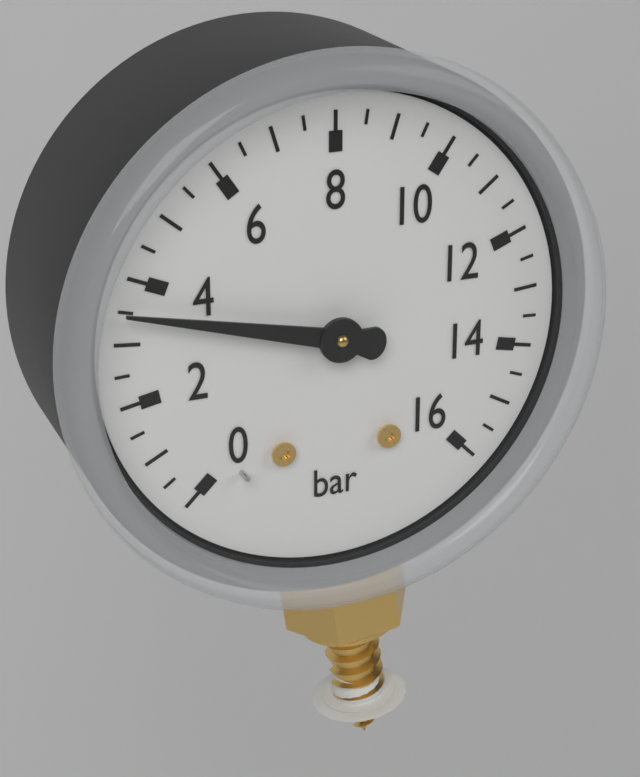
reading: 3.5 bar
